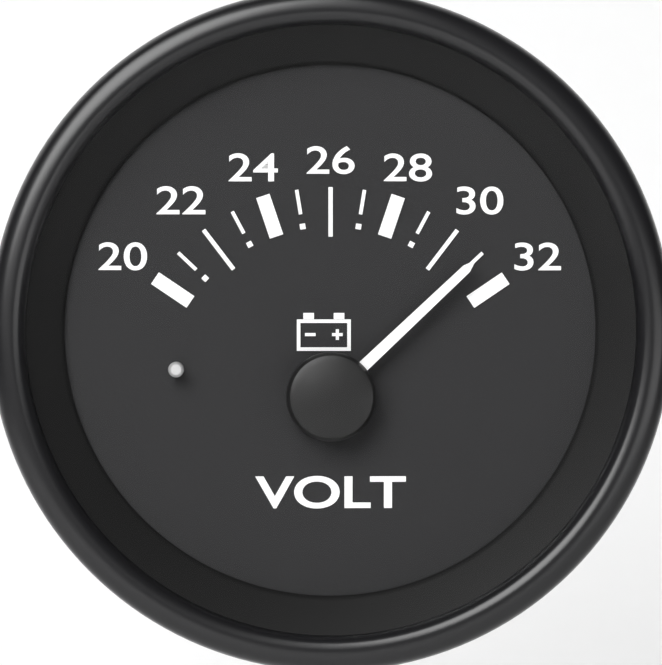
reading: 31 V
